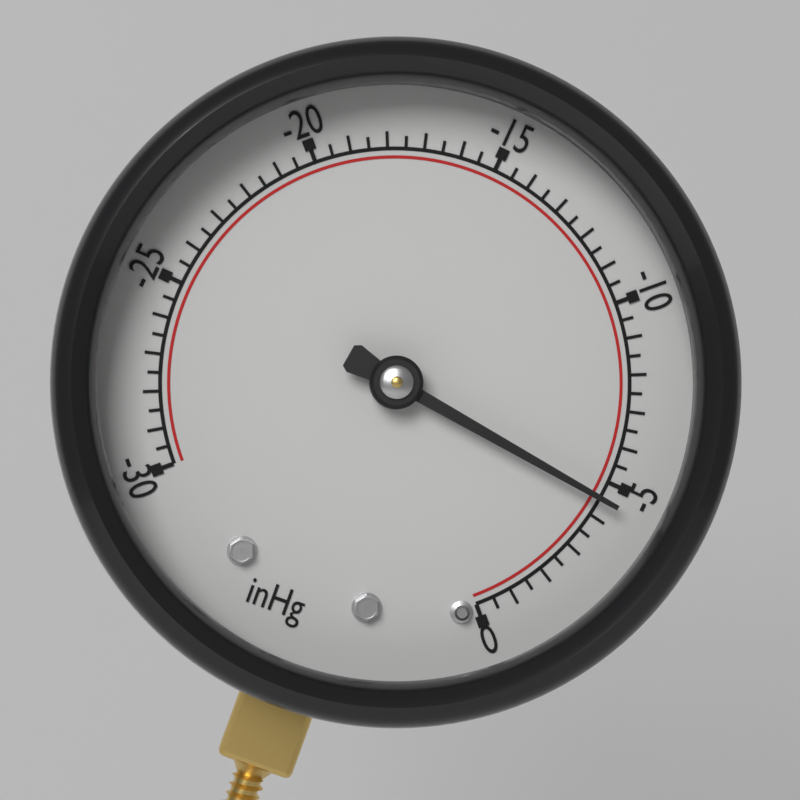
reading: -4.5 inHg
